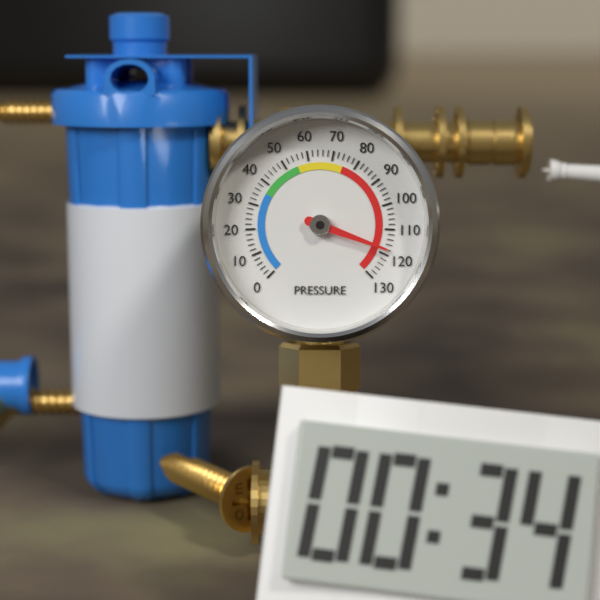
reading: 118 (no unit)
